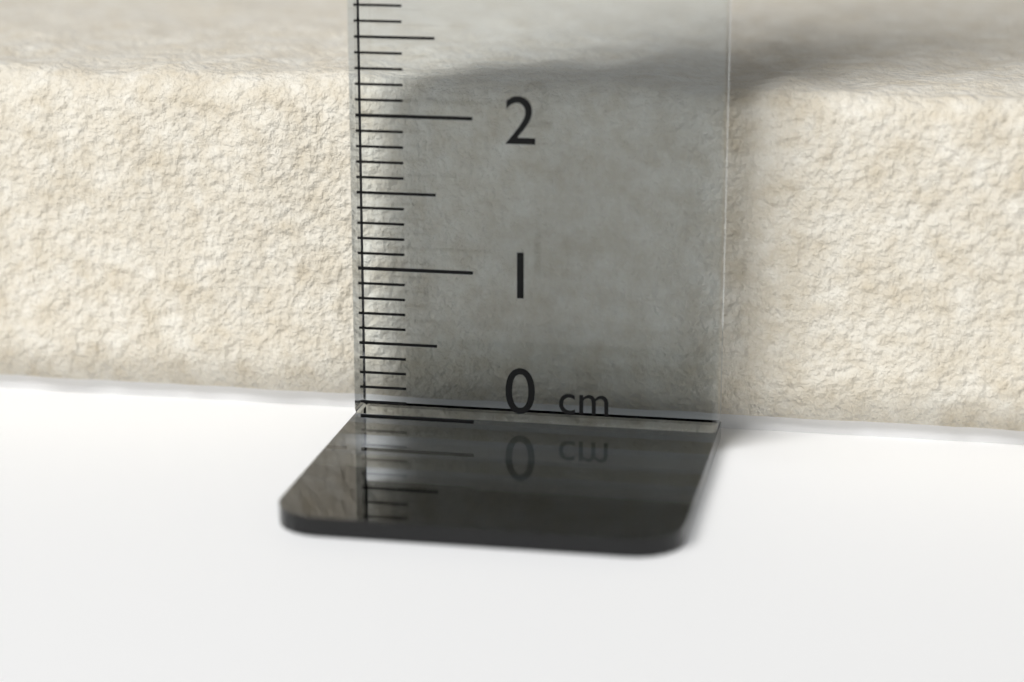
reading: 2.2 cm
